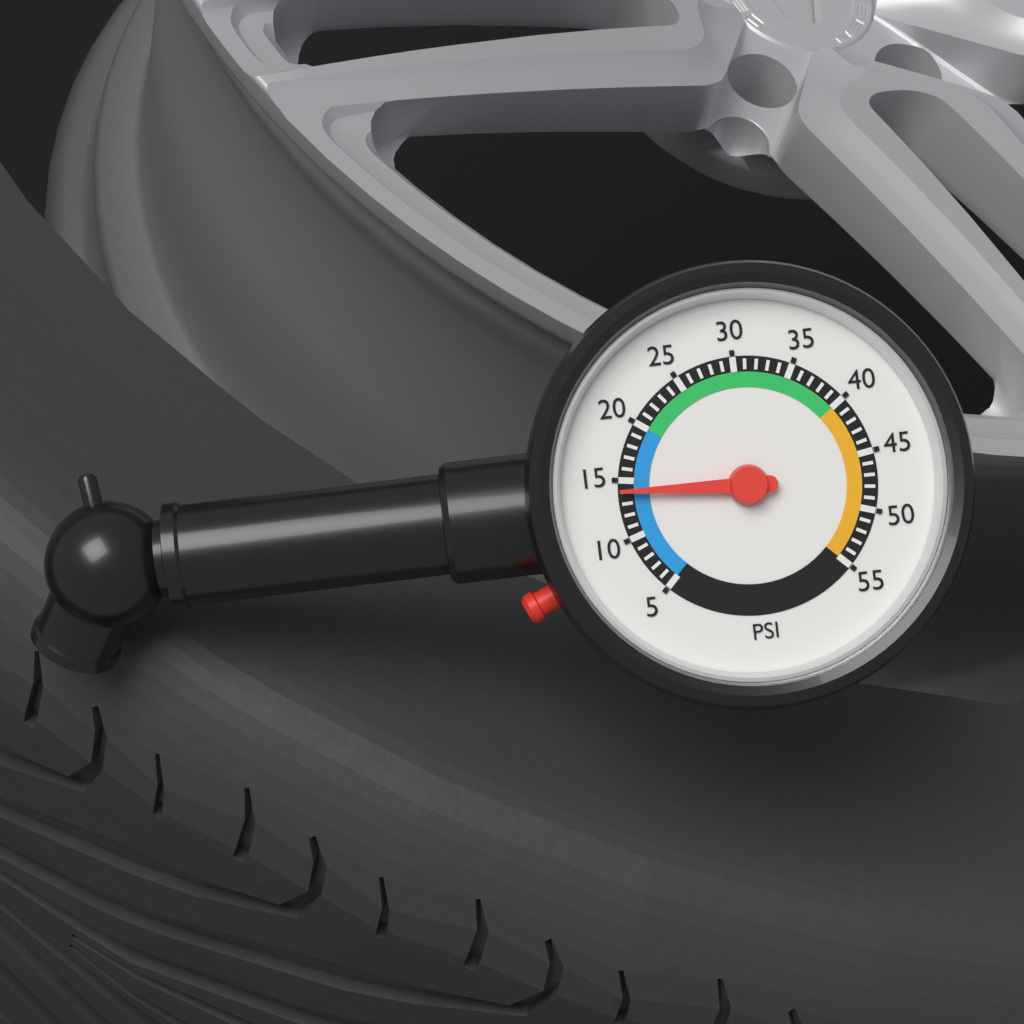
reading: 14 psi
